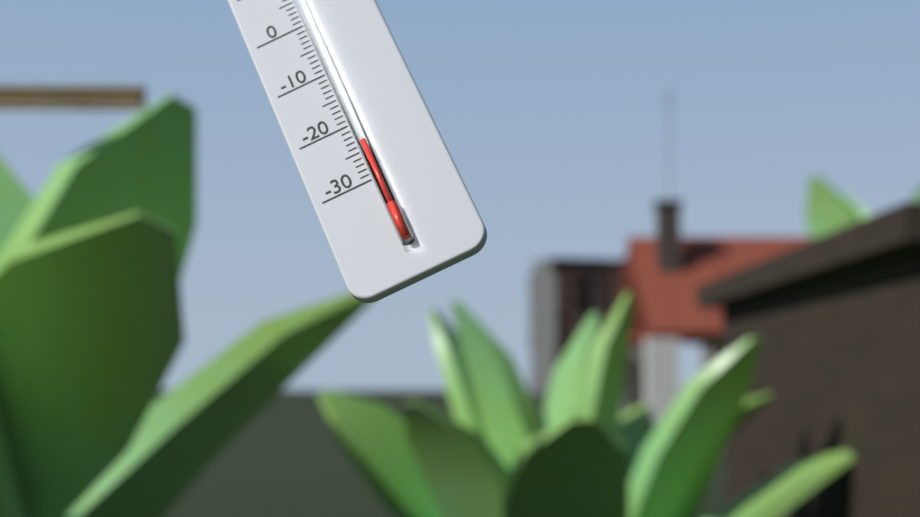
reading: -24 °C
